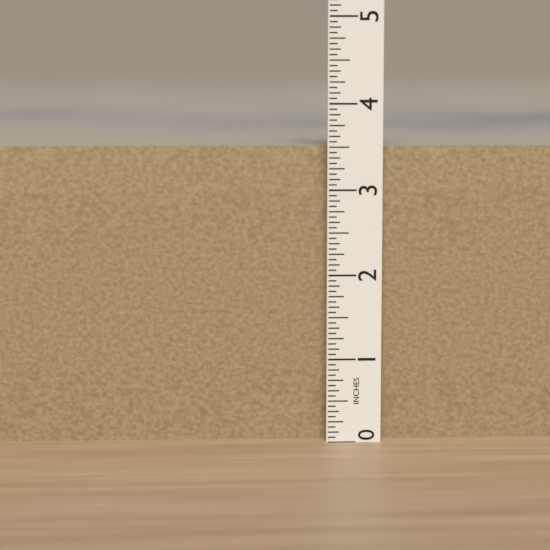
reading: 3.5000 in
